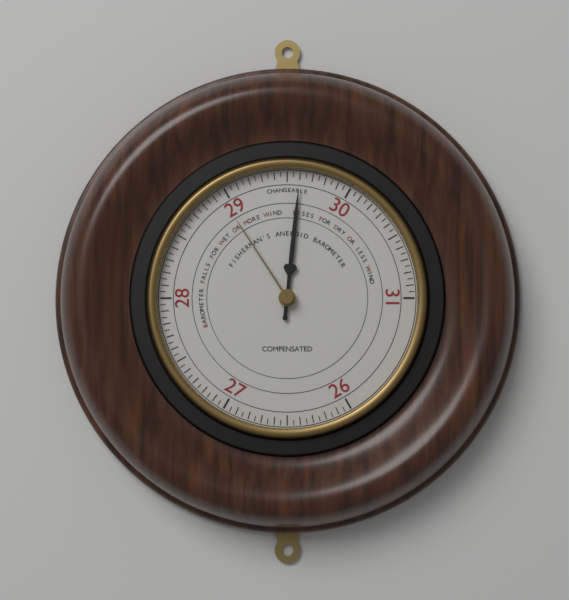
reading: 29.60 (no unit)
